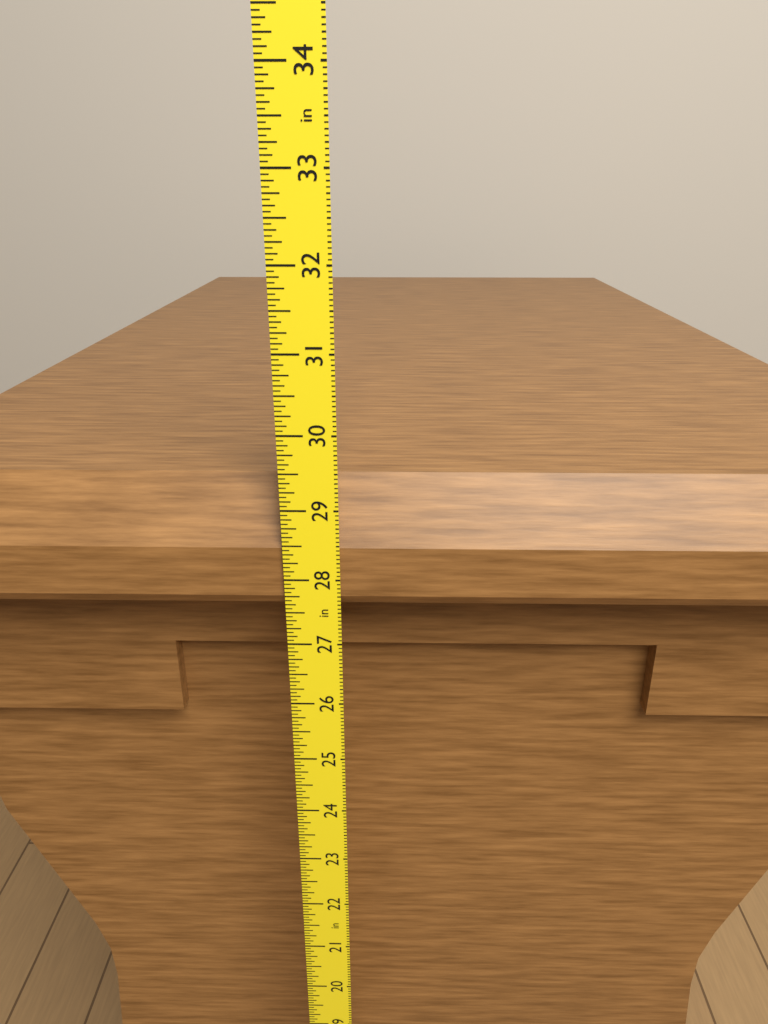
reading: 29.3125 in
